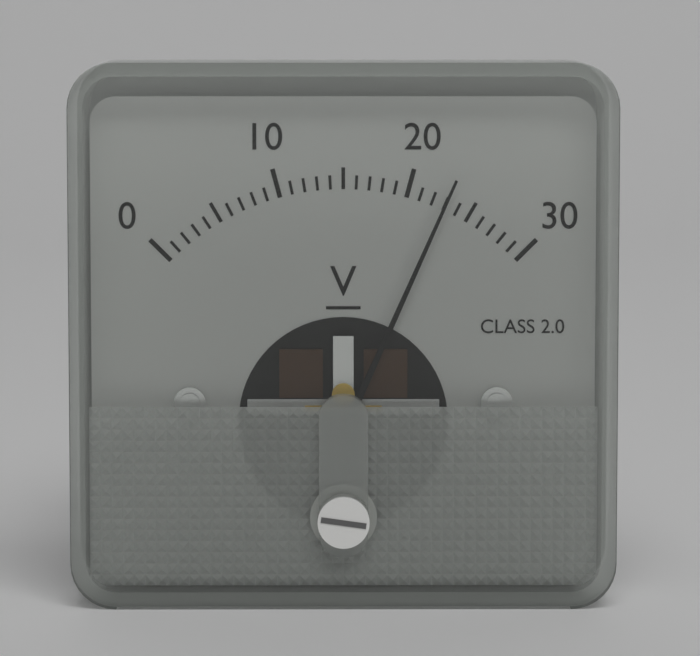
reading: 23 V
